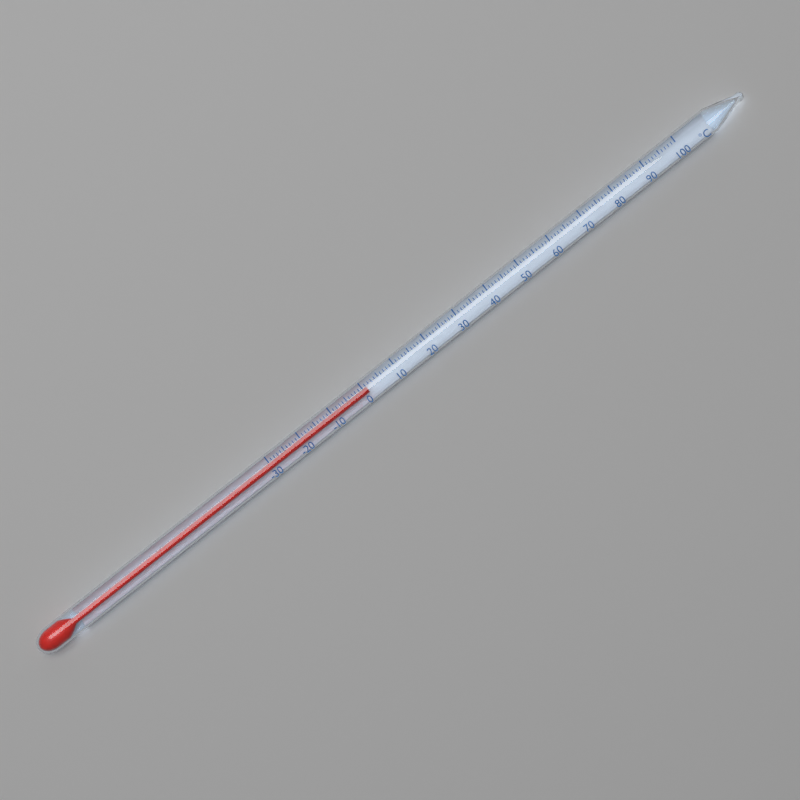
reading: 1 °C
